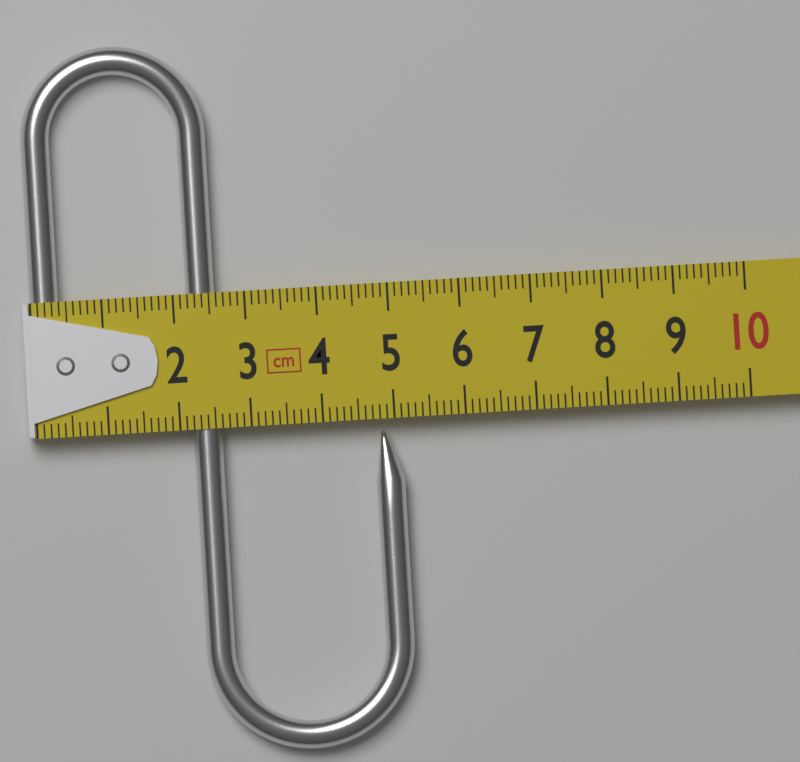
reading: 5.1 cm
